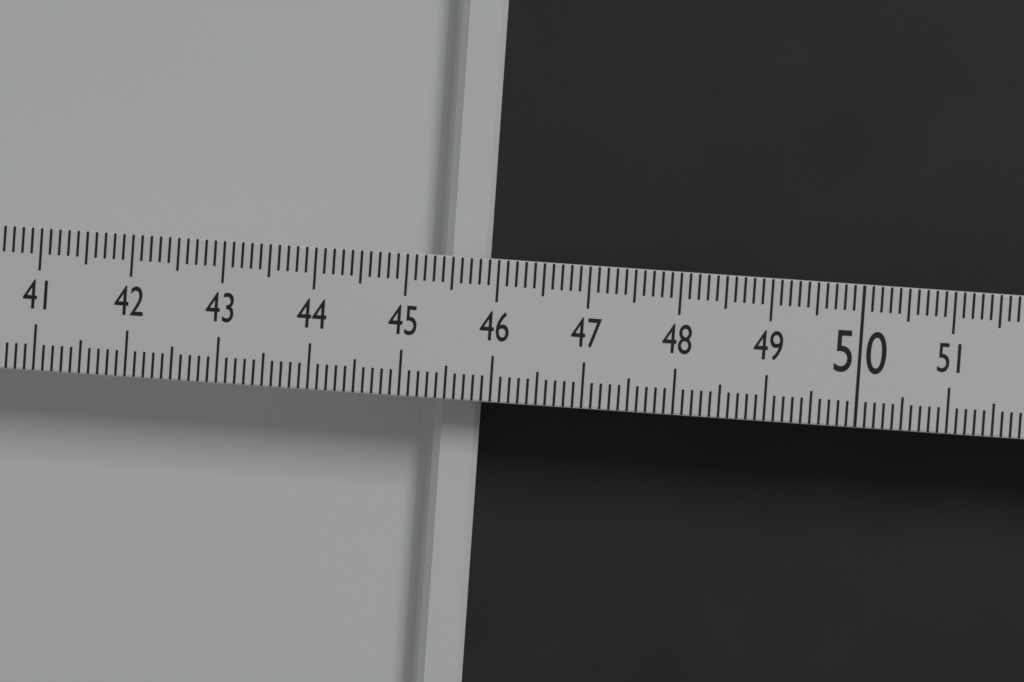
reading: 45.9 (no unit)
